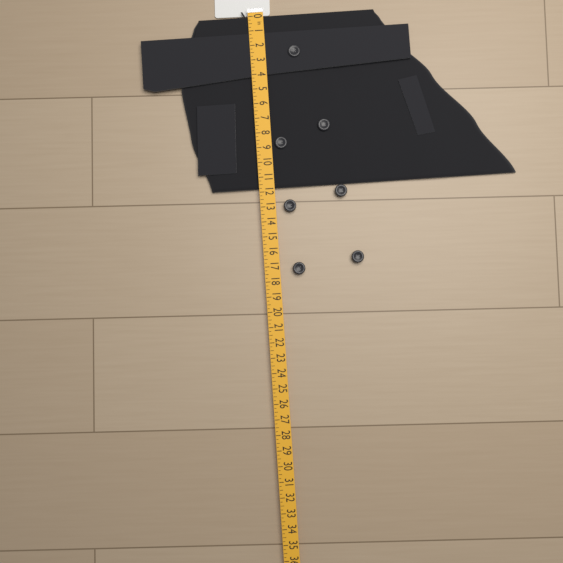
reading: 11.75 in
